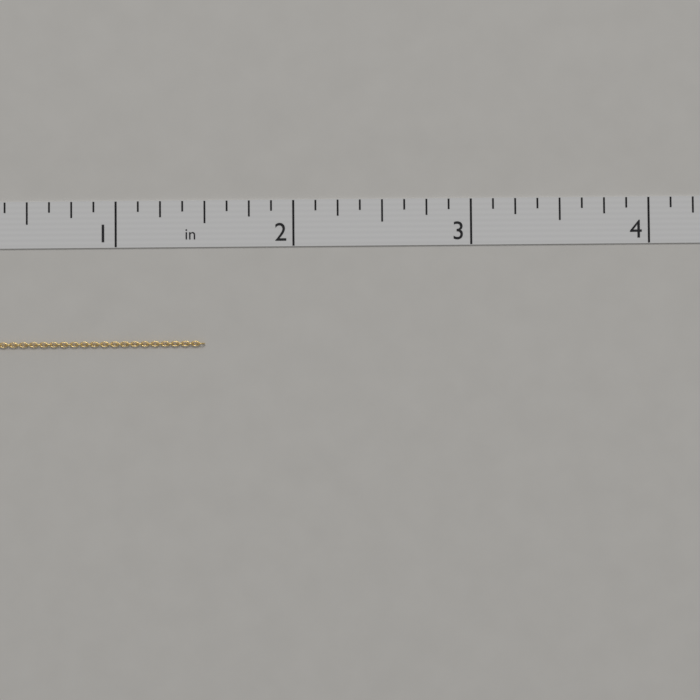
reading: 1.500 in
